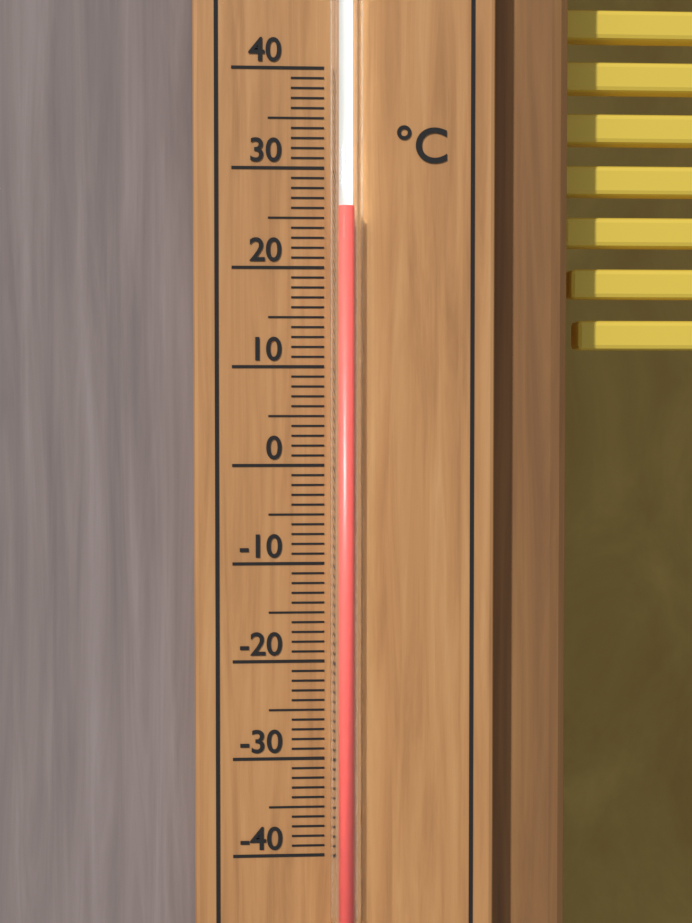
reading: 26 °C
